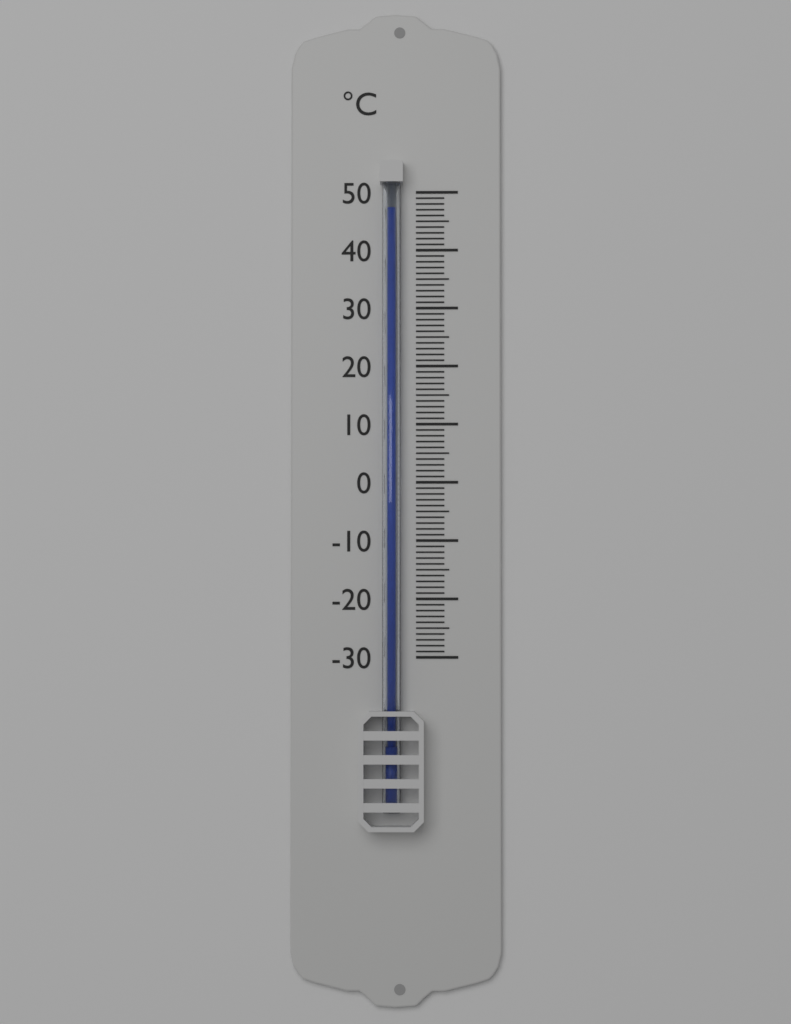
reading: 47 °C
